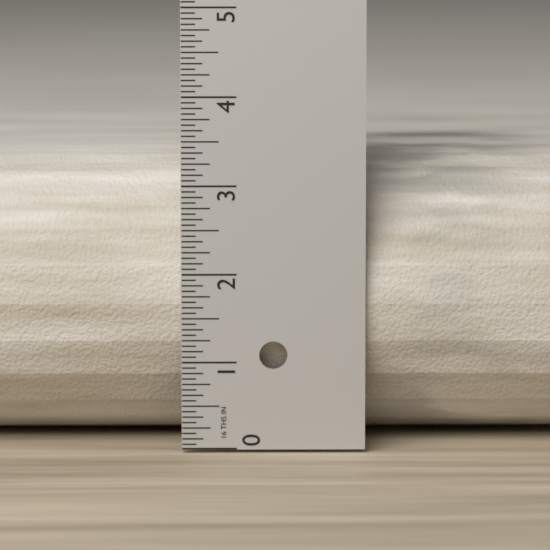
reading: 3.3125 in
